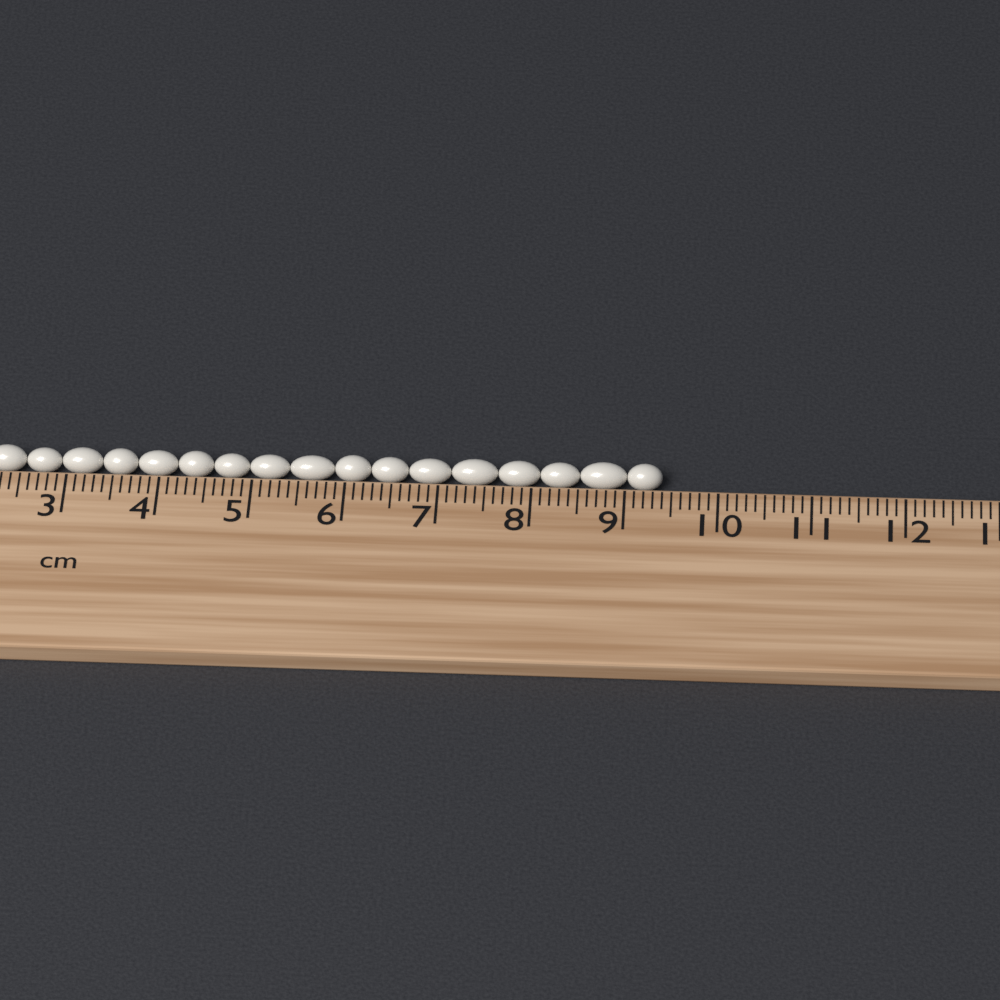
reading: 9.4 cm
